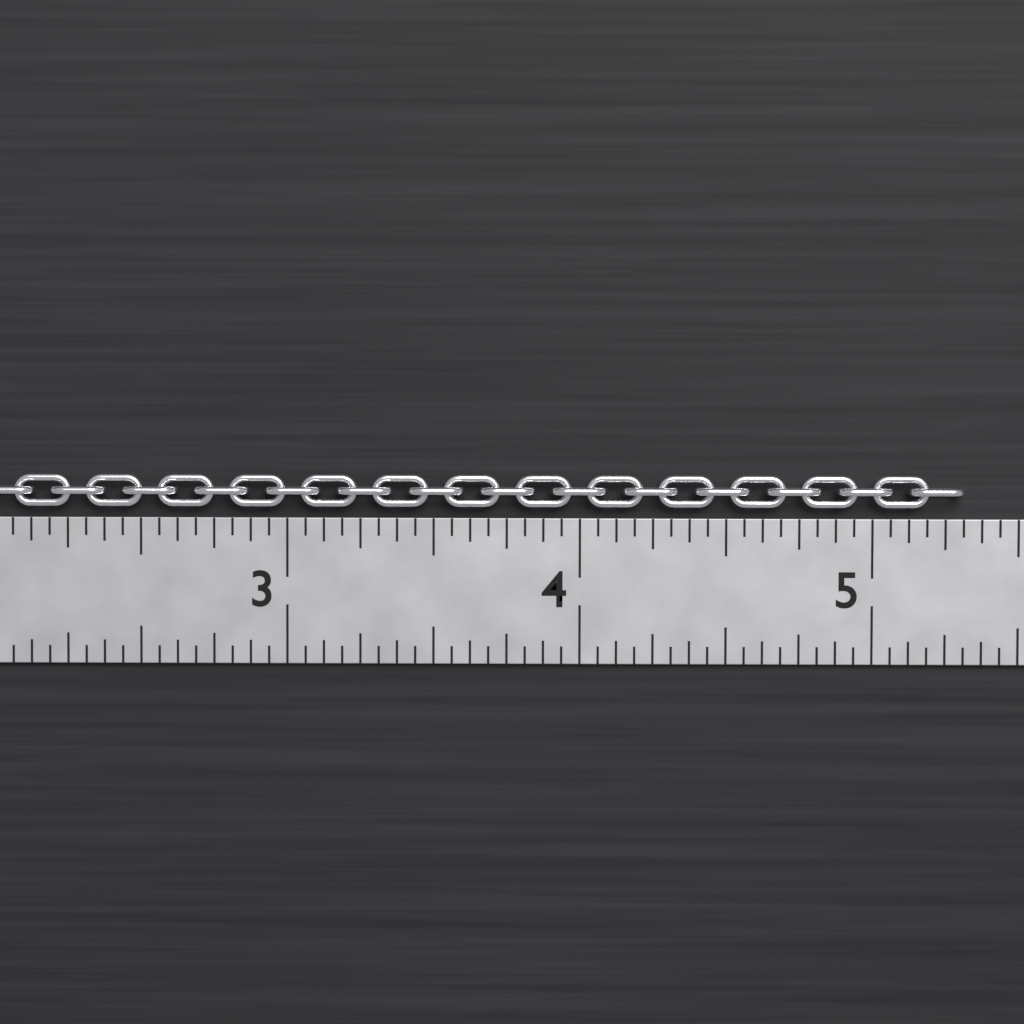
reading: 5.3125 in
